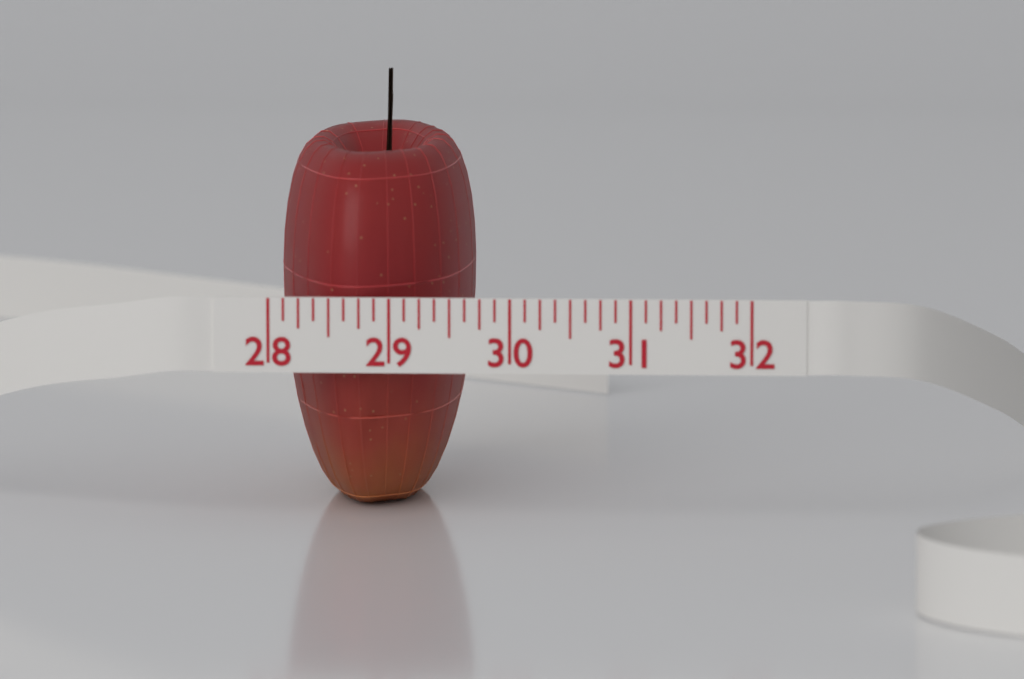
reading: 29.625 (no unit)
